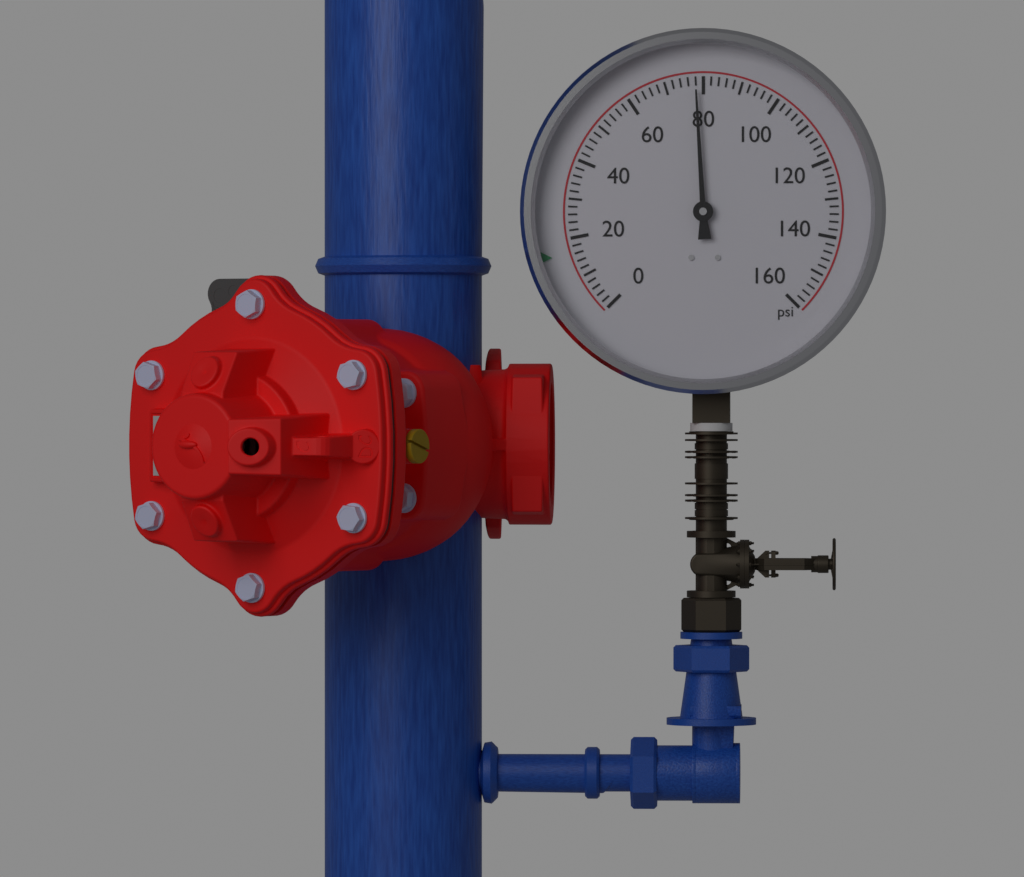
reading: 78 psi
